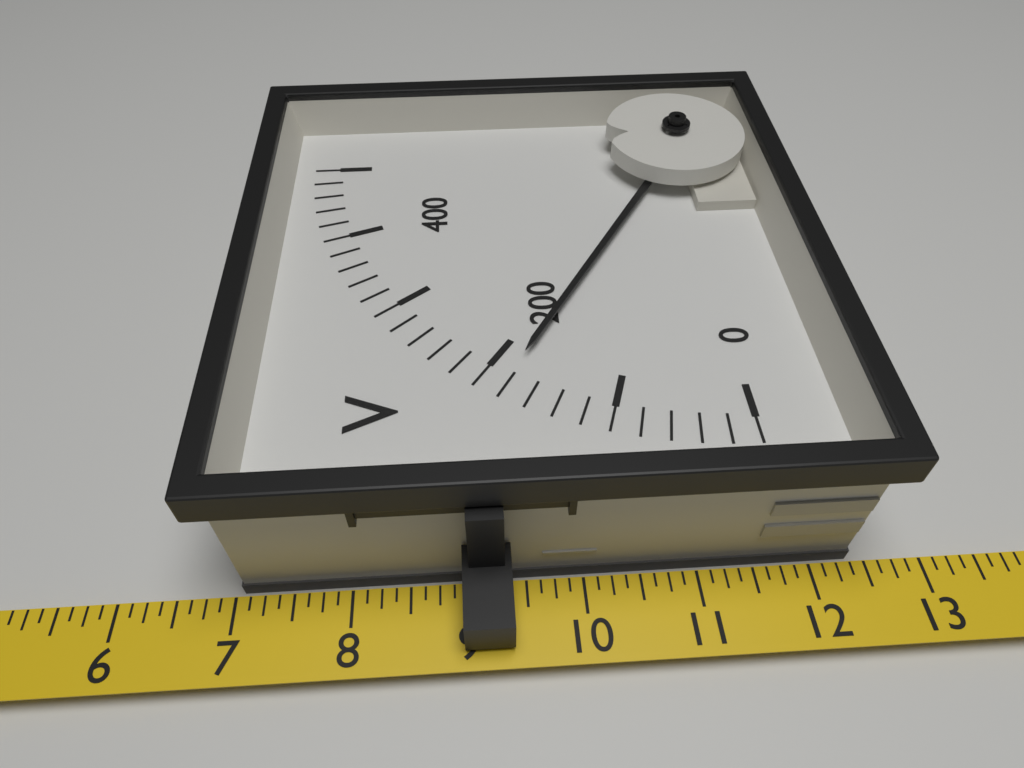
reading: 180 V
